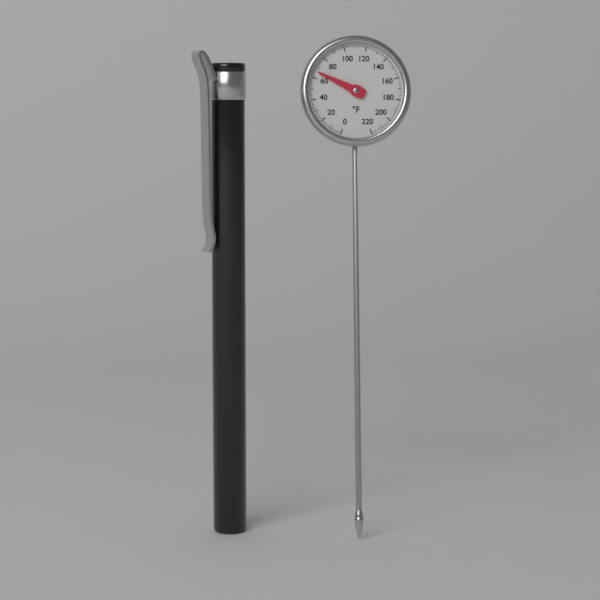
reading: 66 °F
